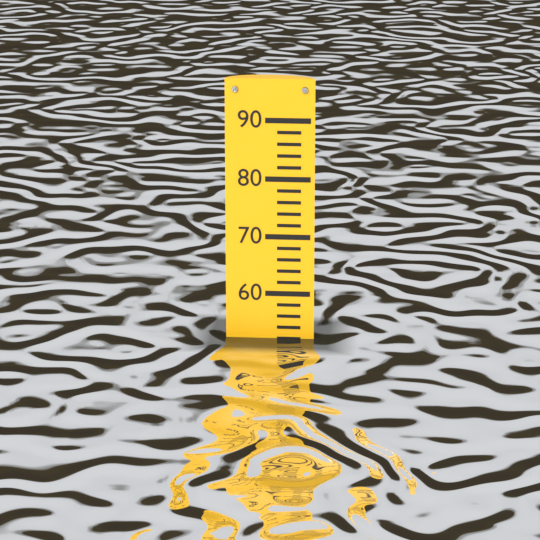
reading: 52 (no unit)
